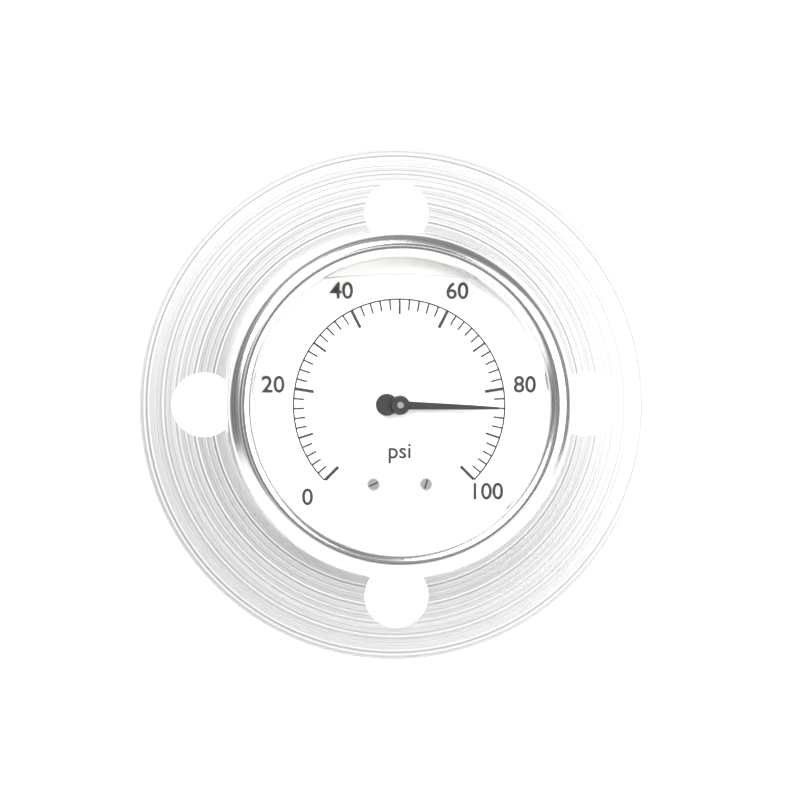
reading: 84 psi
